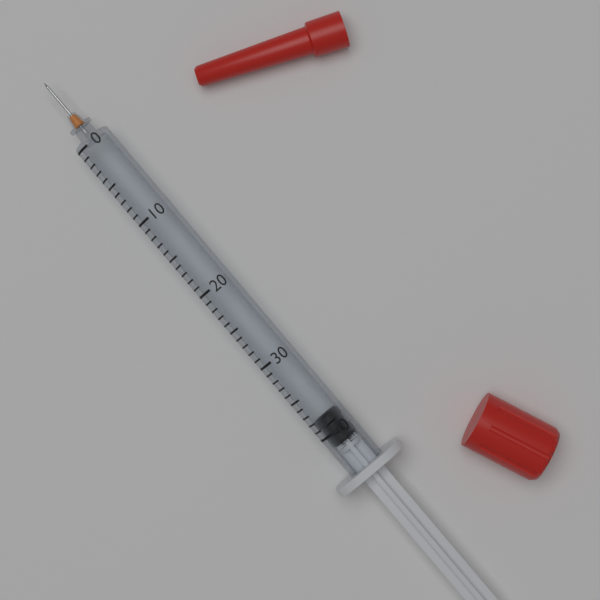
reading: 38 units
